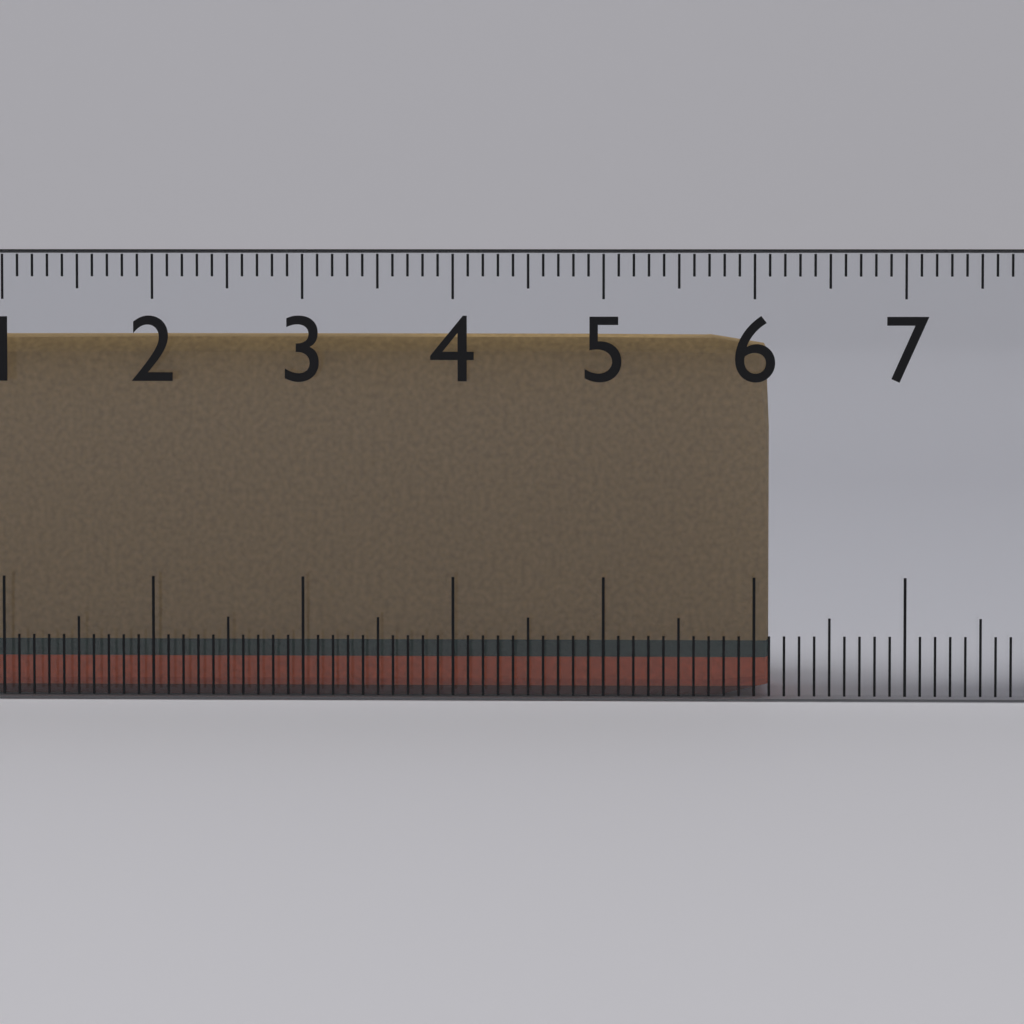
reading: 6.1 cm
